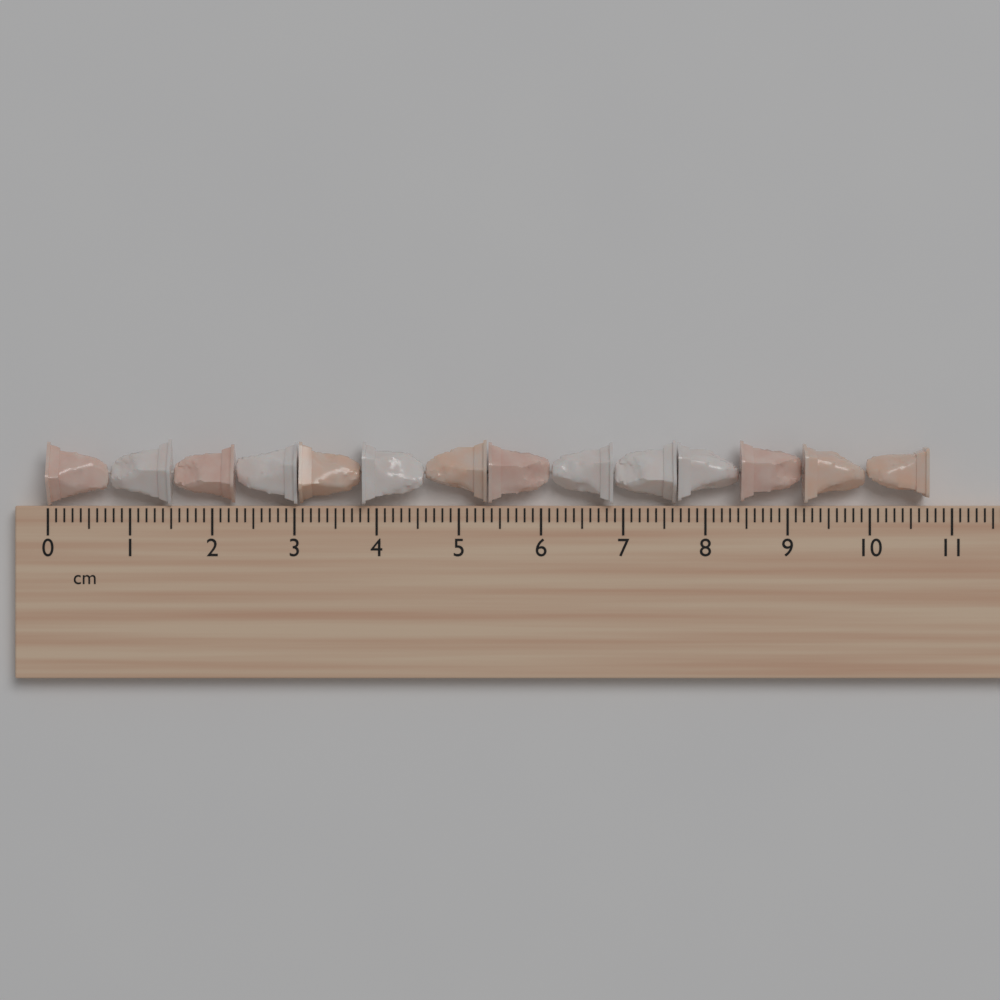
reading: 10.7 cm
